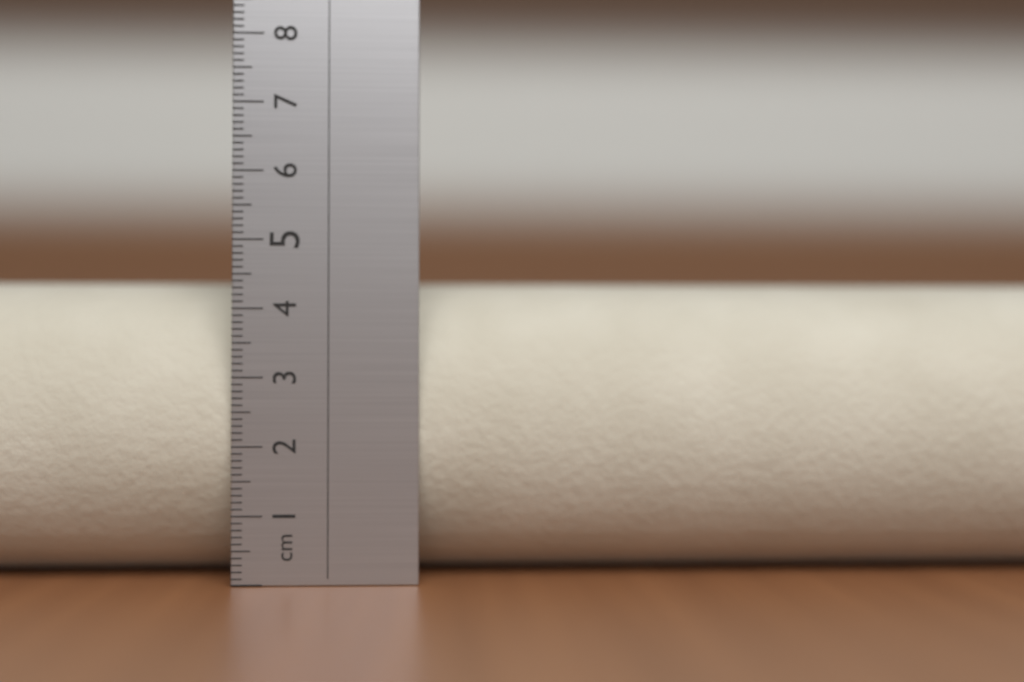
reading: 4.5 cm
